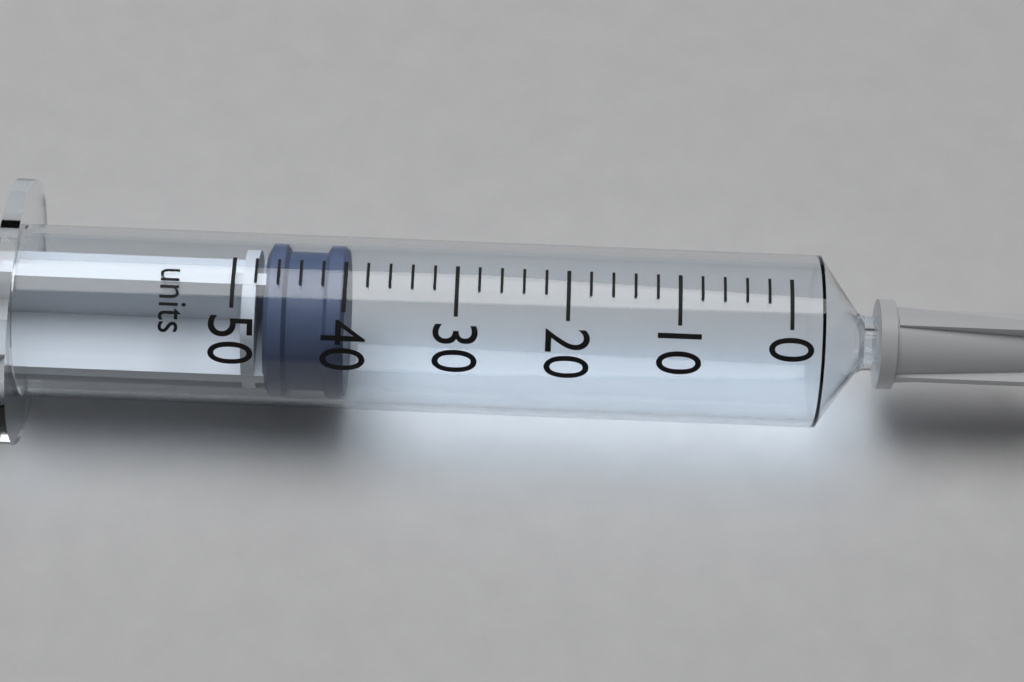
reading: 40 units
